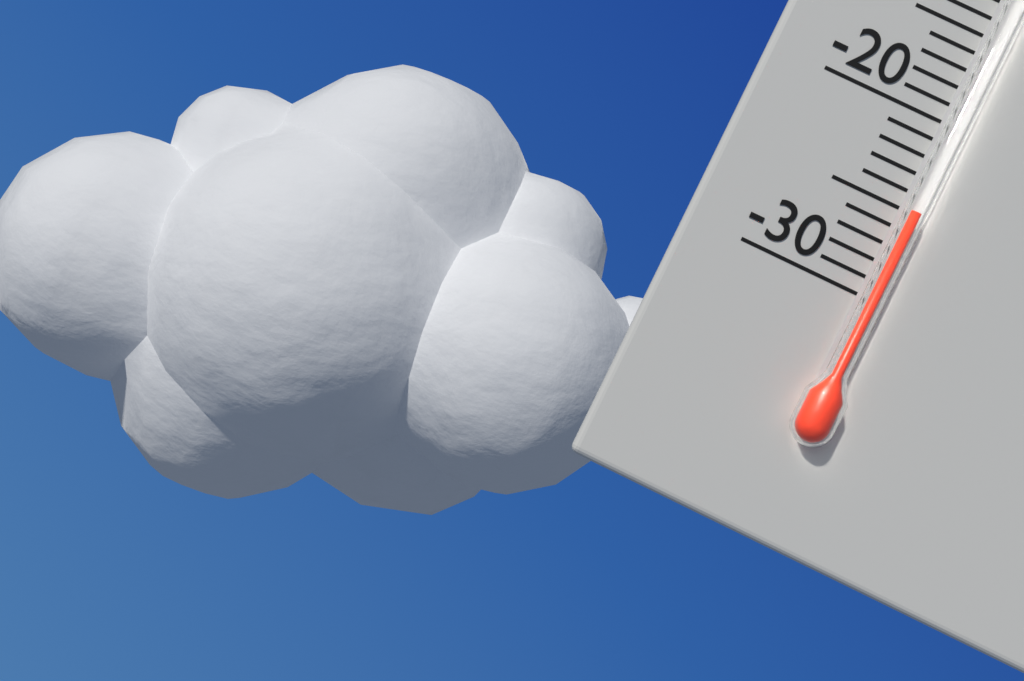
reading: -25 °C
